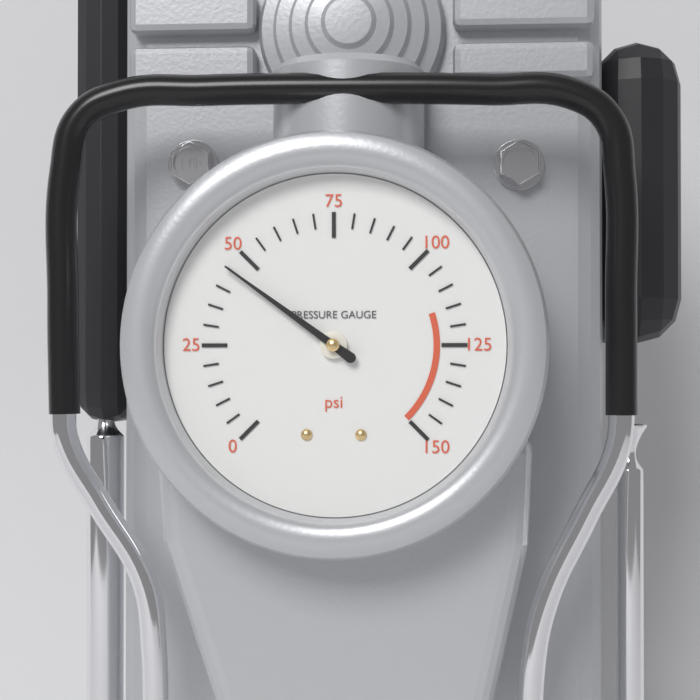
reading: 45 psi
